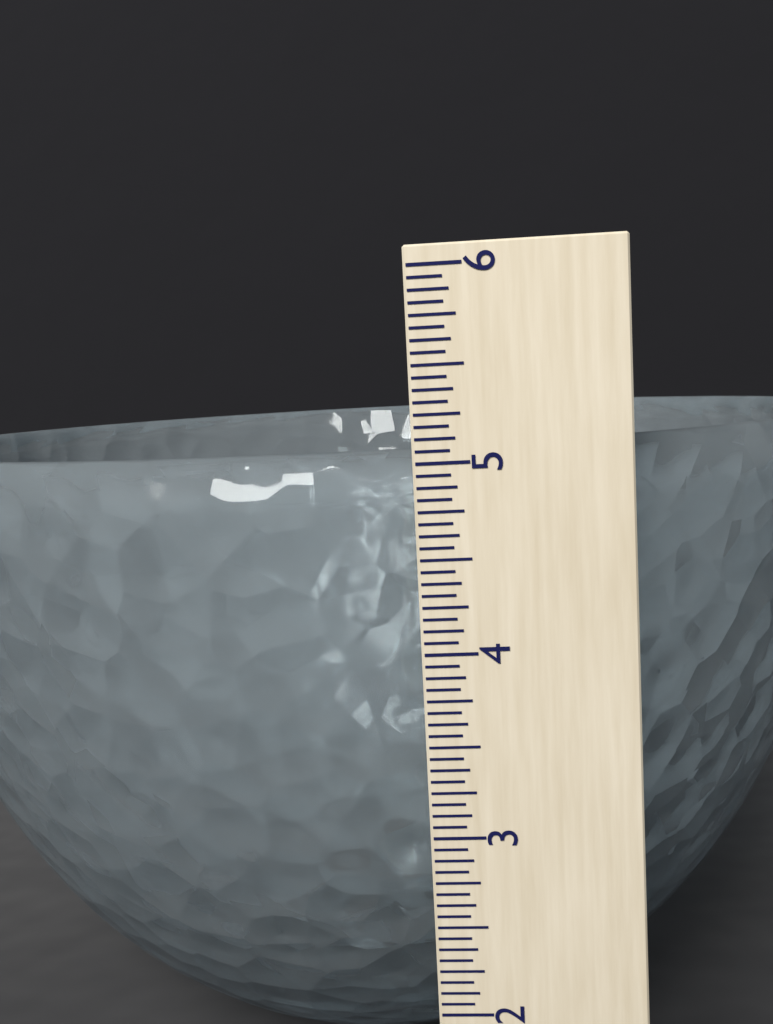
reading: 5.0625 (no unit)
